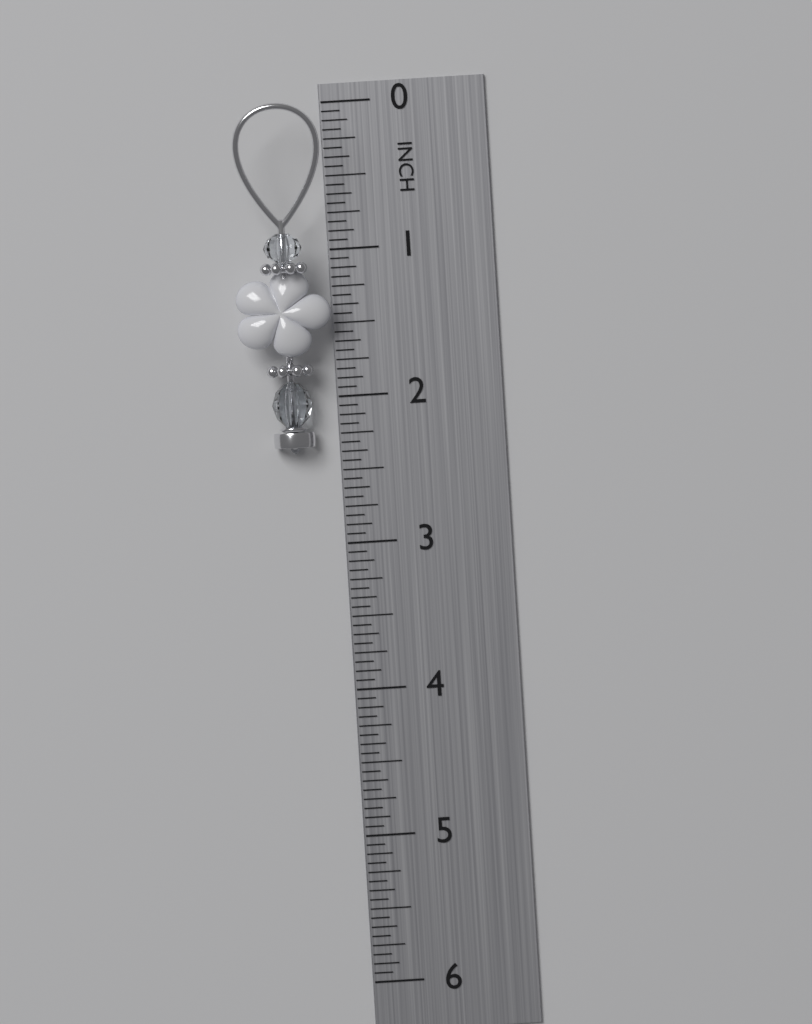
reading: 2.3750 in
